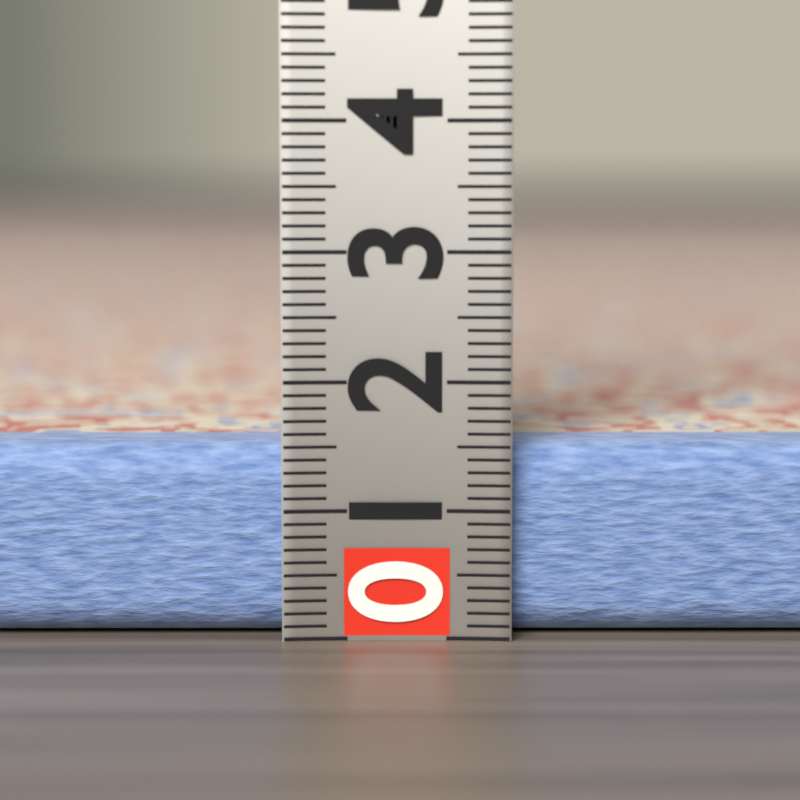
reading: 1.5 (no unit)
